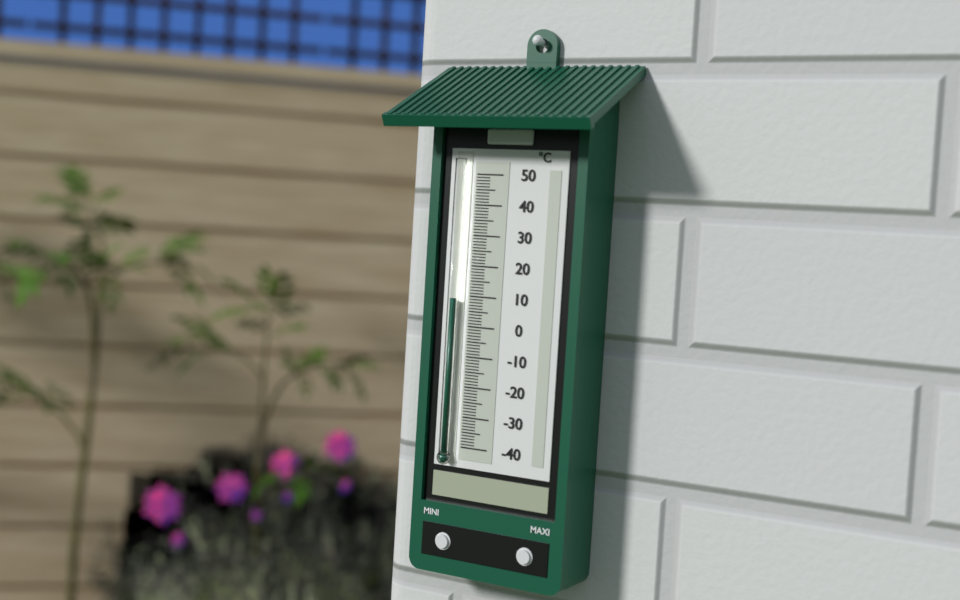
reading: 9 °C
